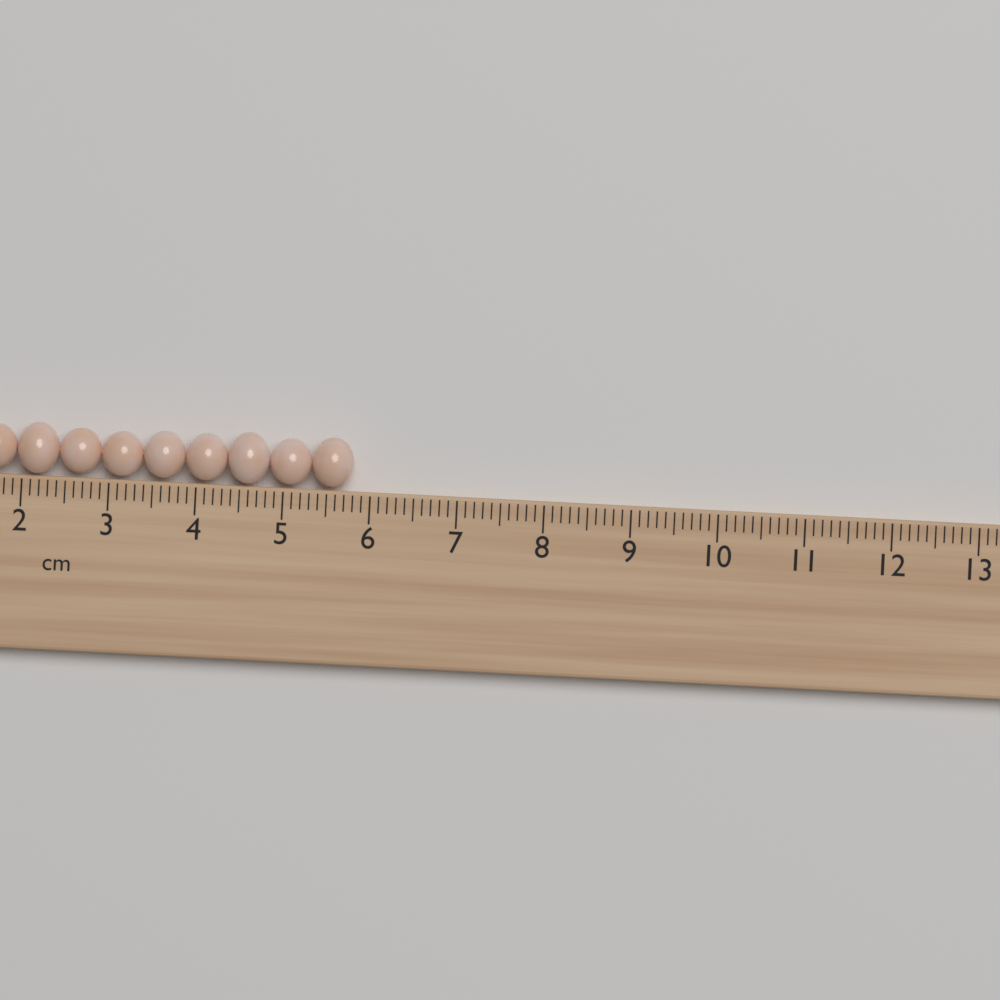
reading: 5.8 cm
